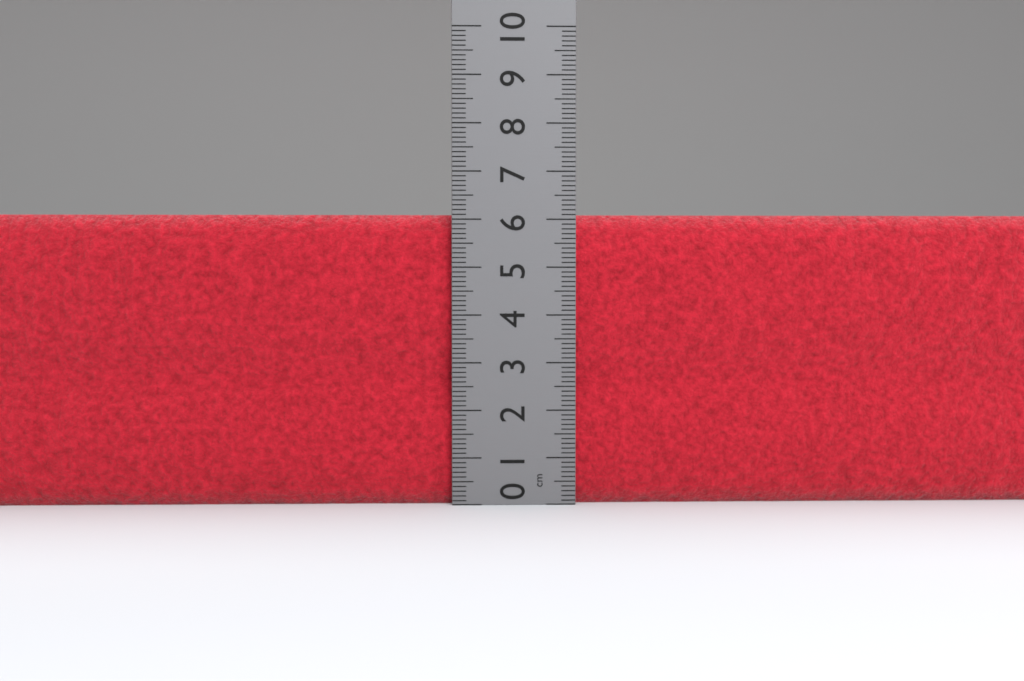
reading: 6.1 cm
